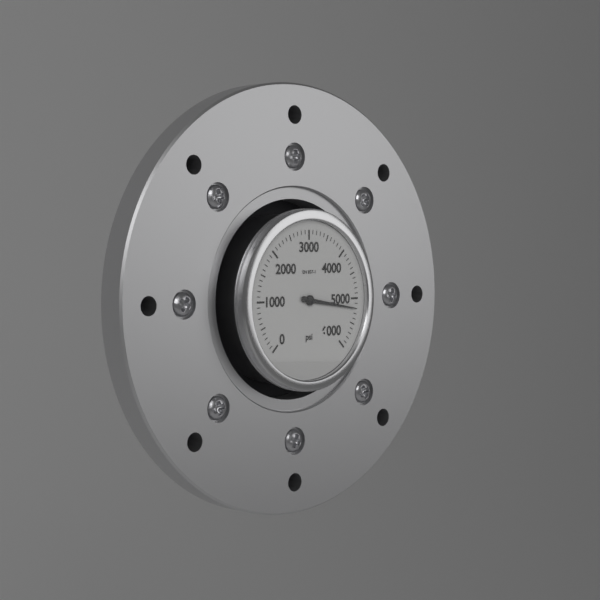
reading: 5200 psi
